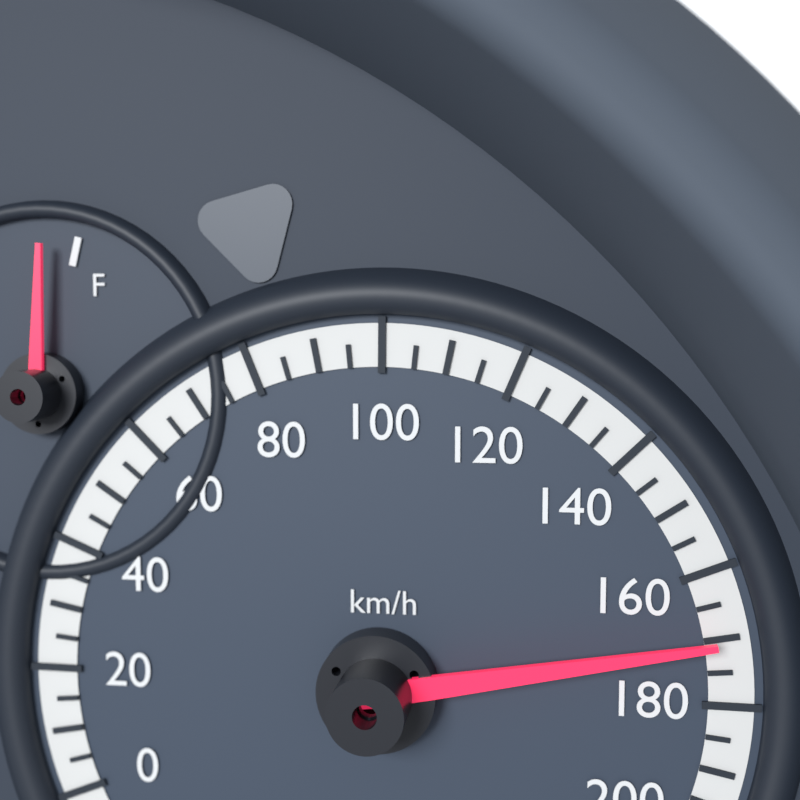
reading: 170 km/h
